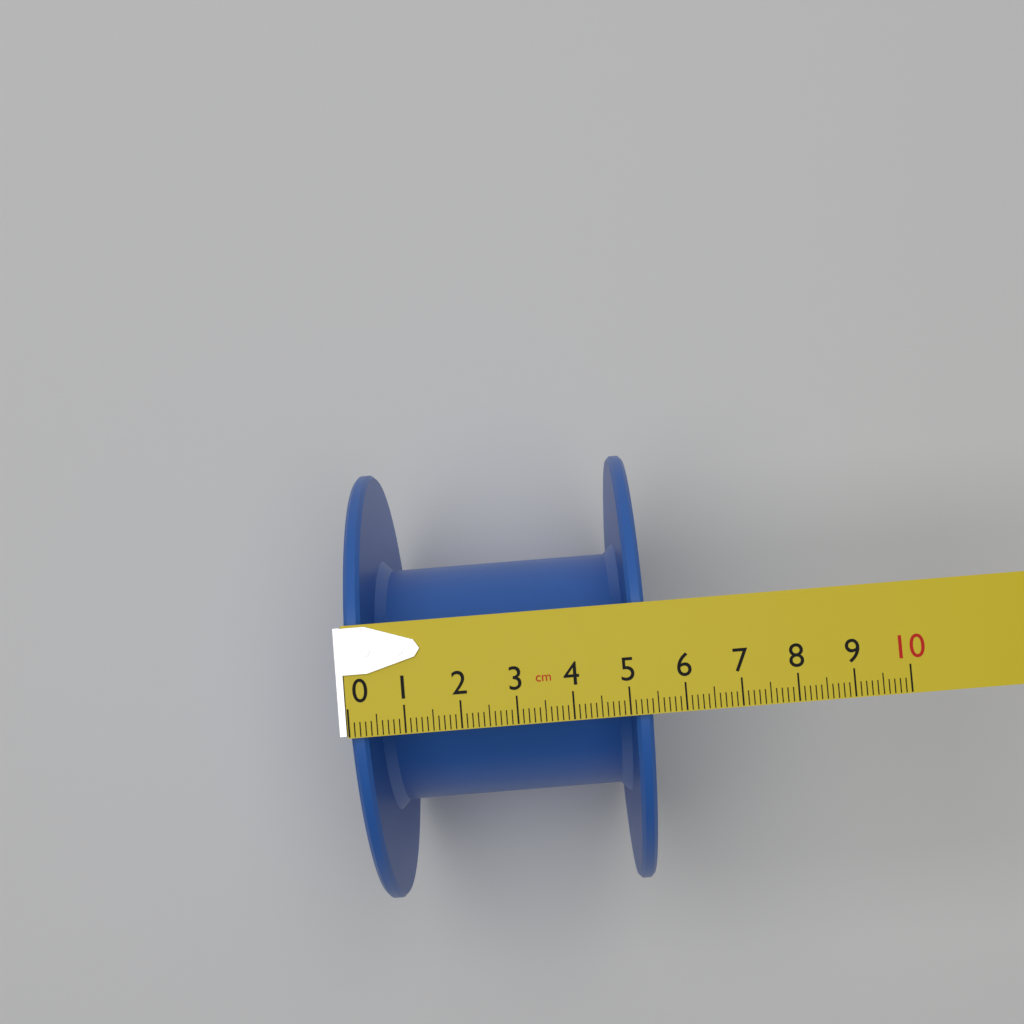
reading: 5.4 cm
